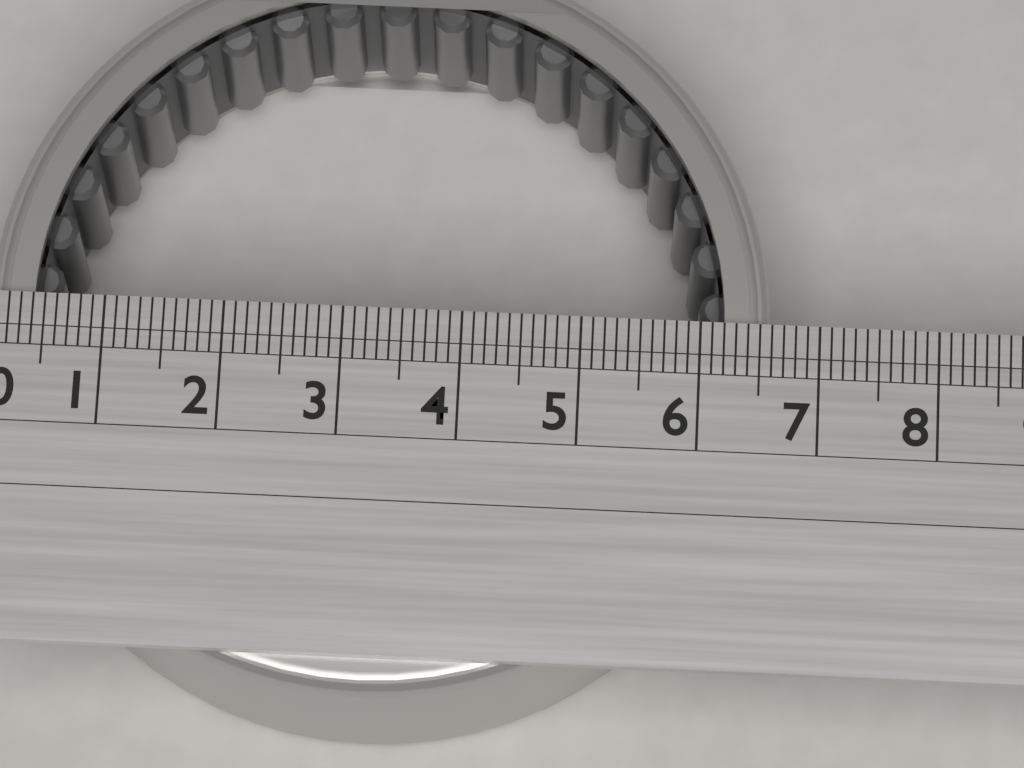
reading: 6.6 (no unit)
